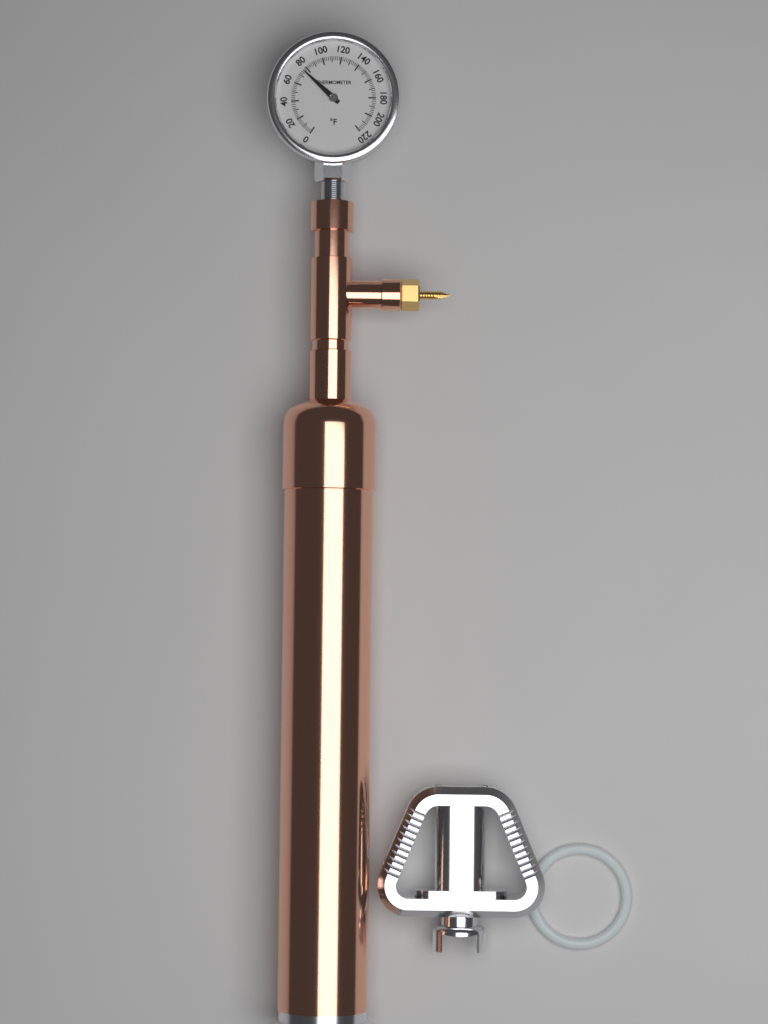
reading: 76 °F
